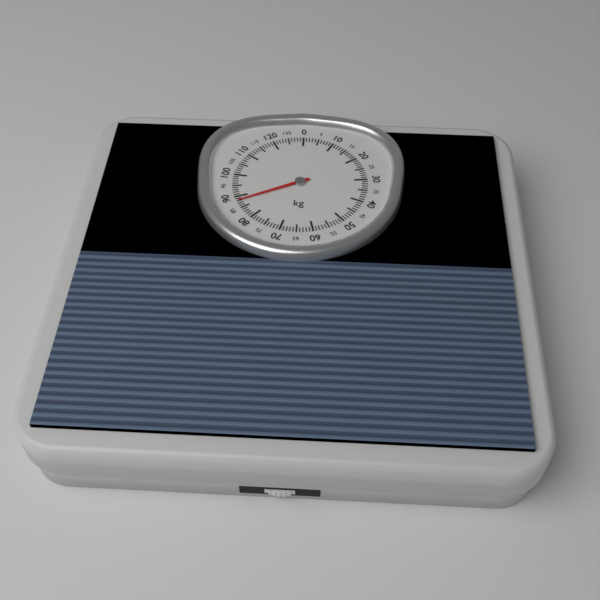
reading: 88 kg
